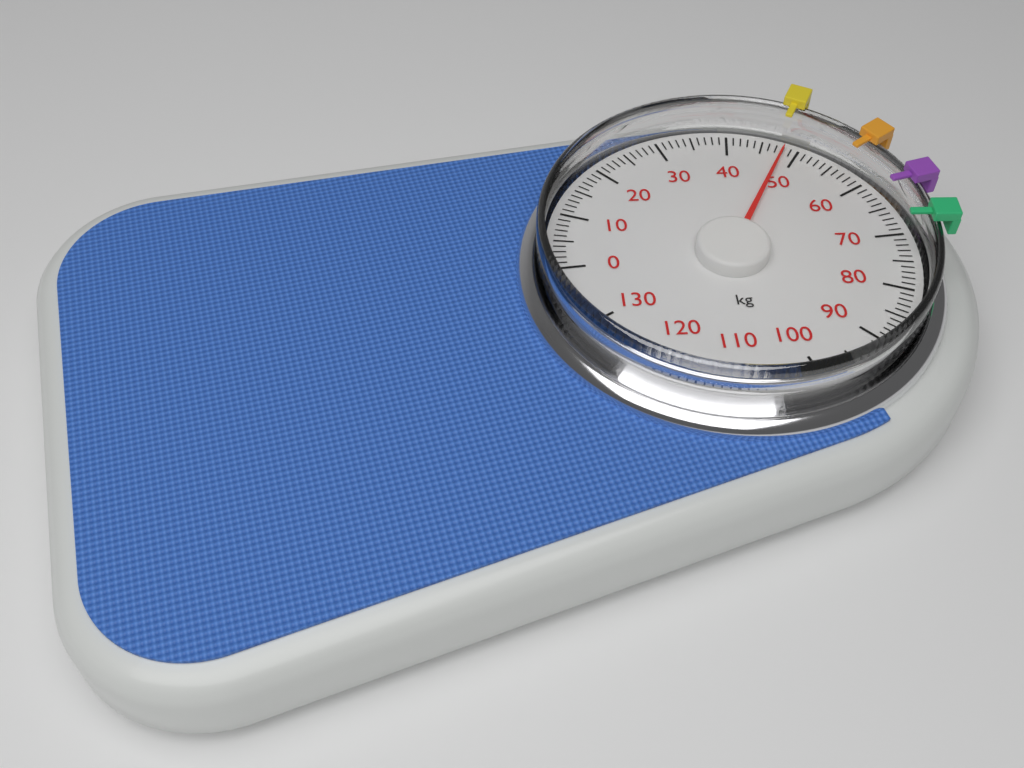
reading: 48 kg
